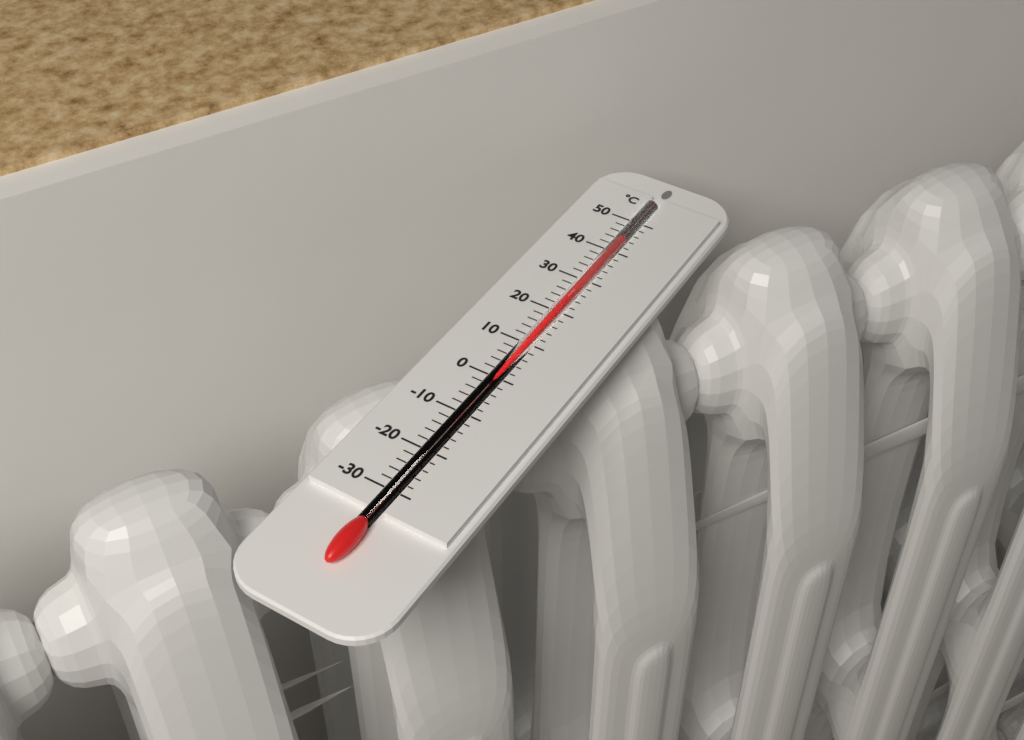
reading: 44 °C
